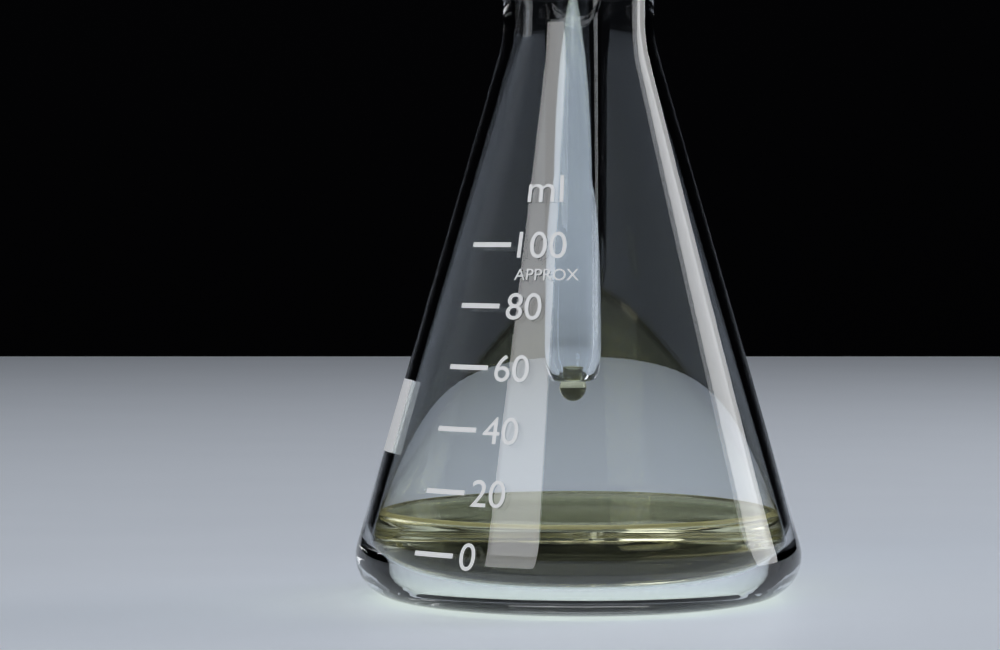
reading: 10 ml
